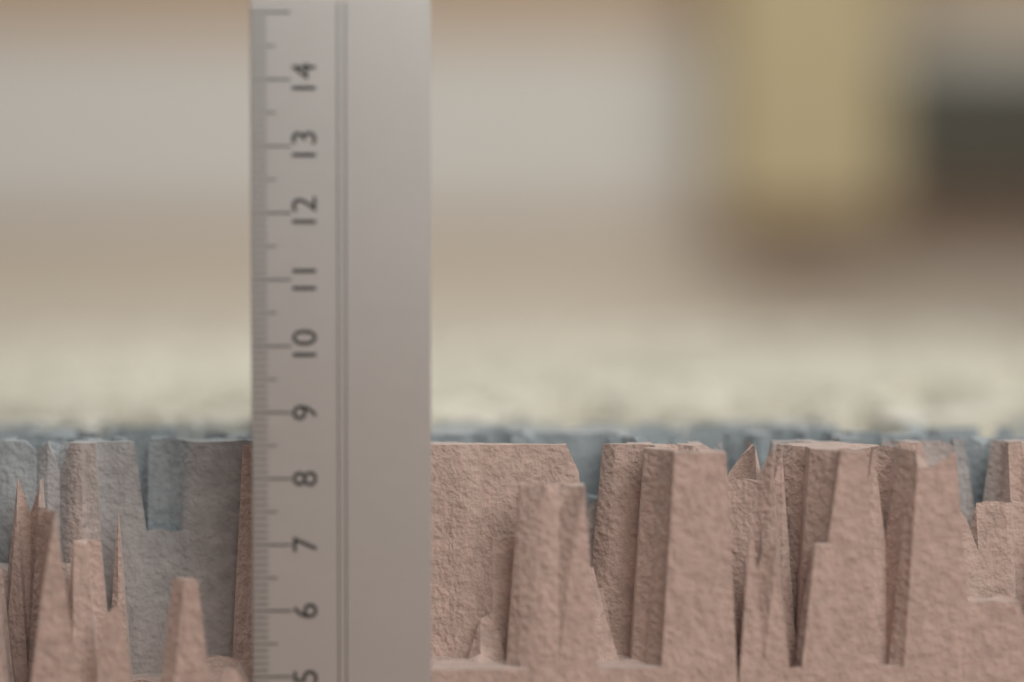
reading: 8.4 cm
